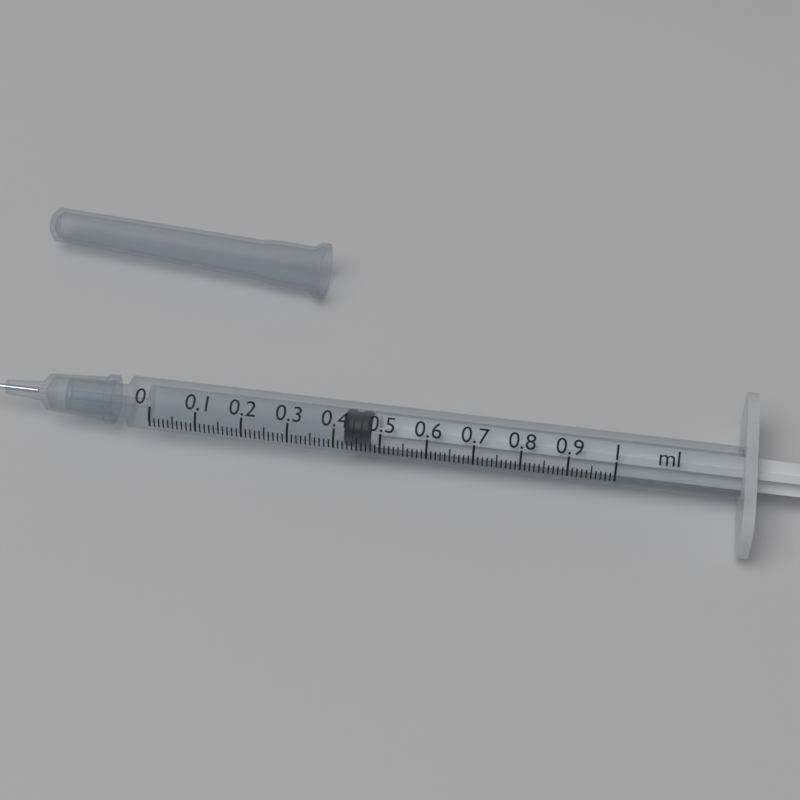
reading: 0.42 ml
